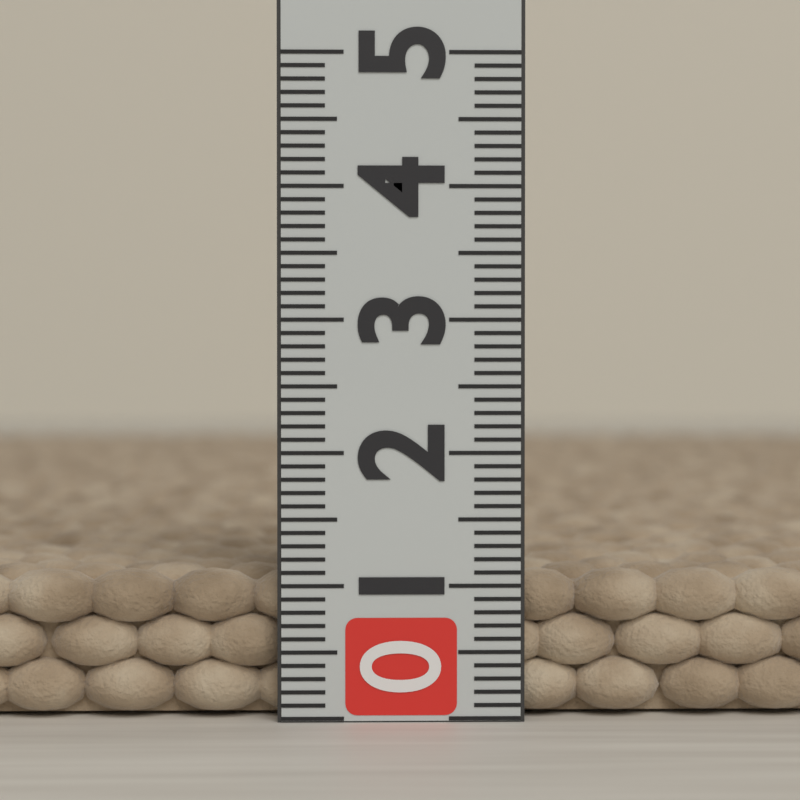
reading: 1.1 (no unit)
